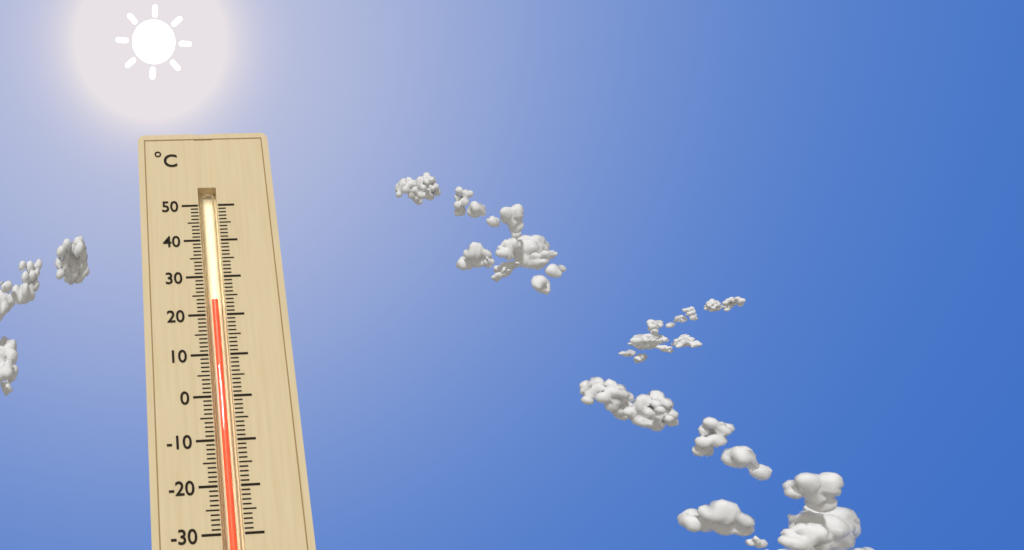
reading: 24 °C
